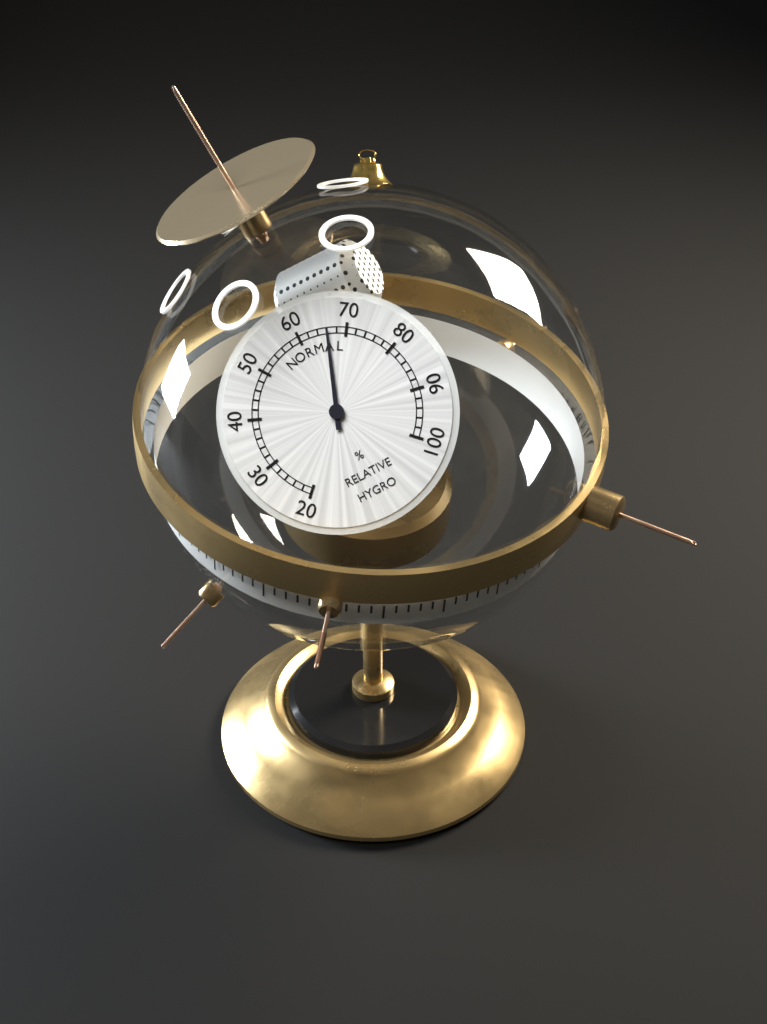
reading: 66 %
